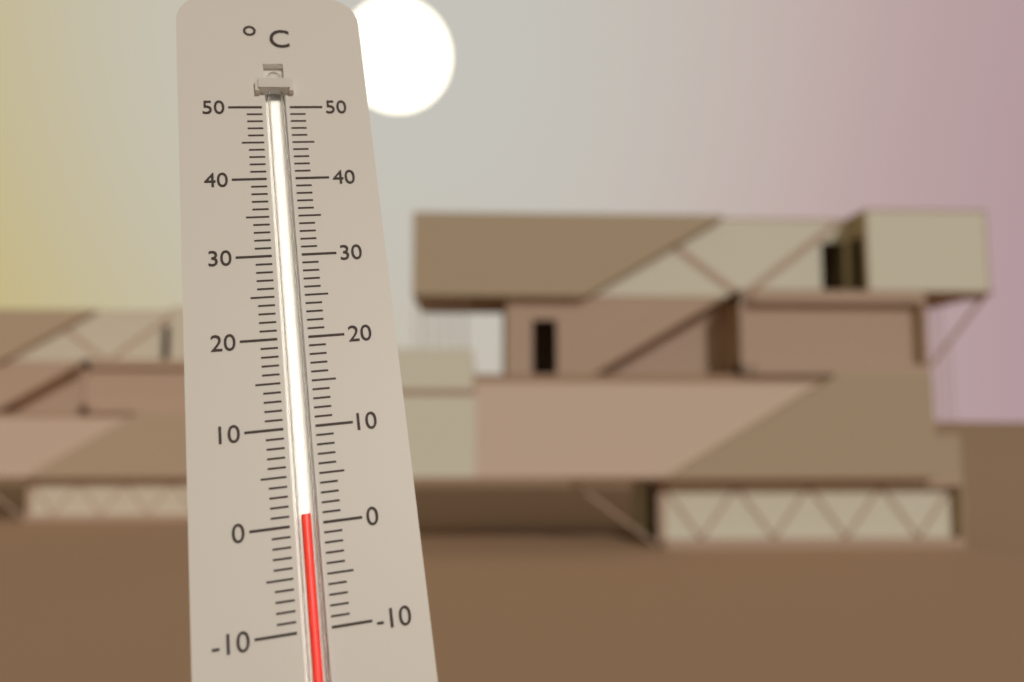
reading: 1 °C
